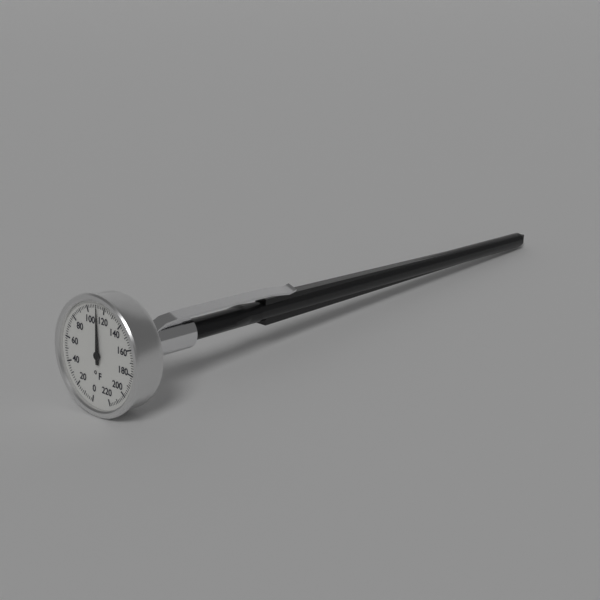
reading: 112 °F
